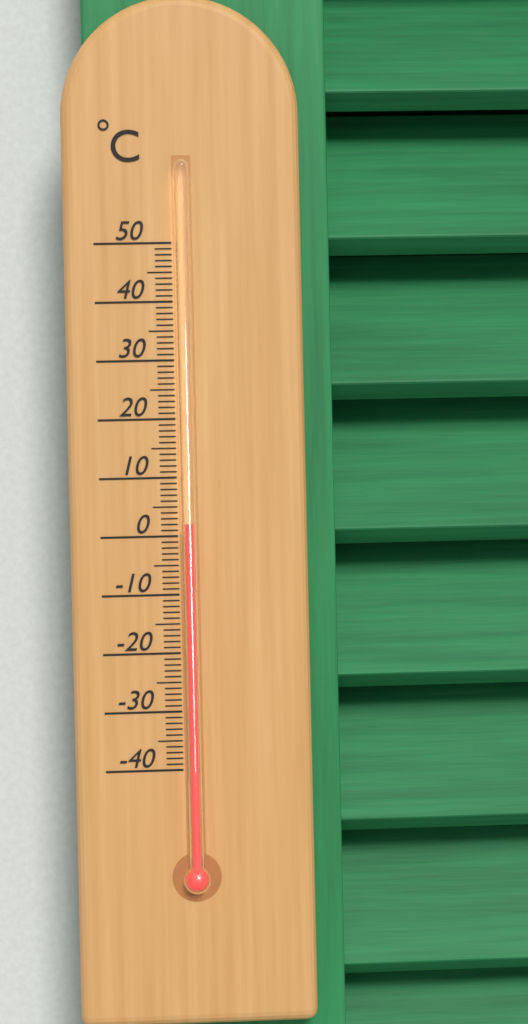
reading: 2 °C
